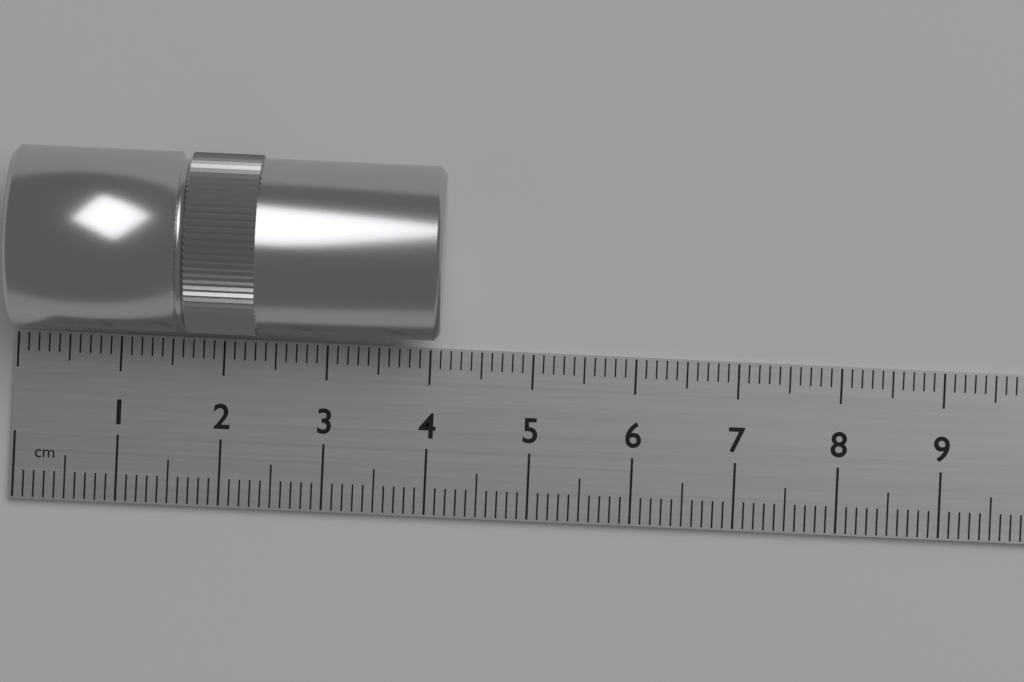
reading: 4.1 cm
